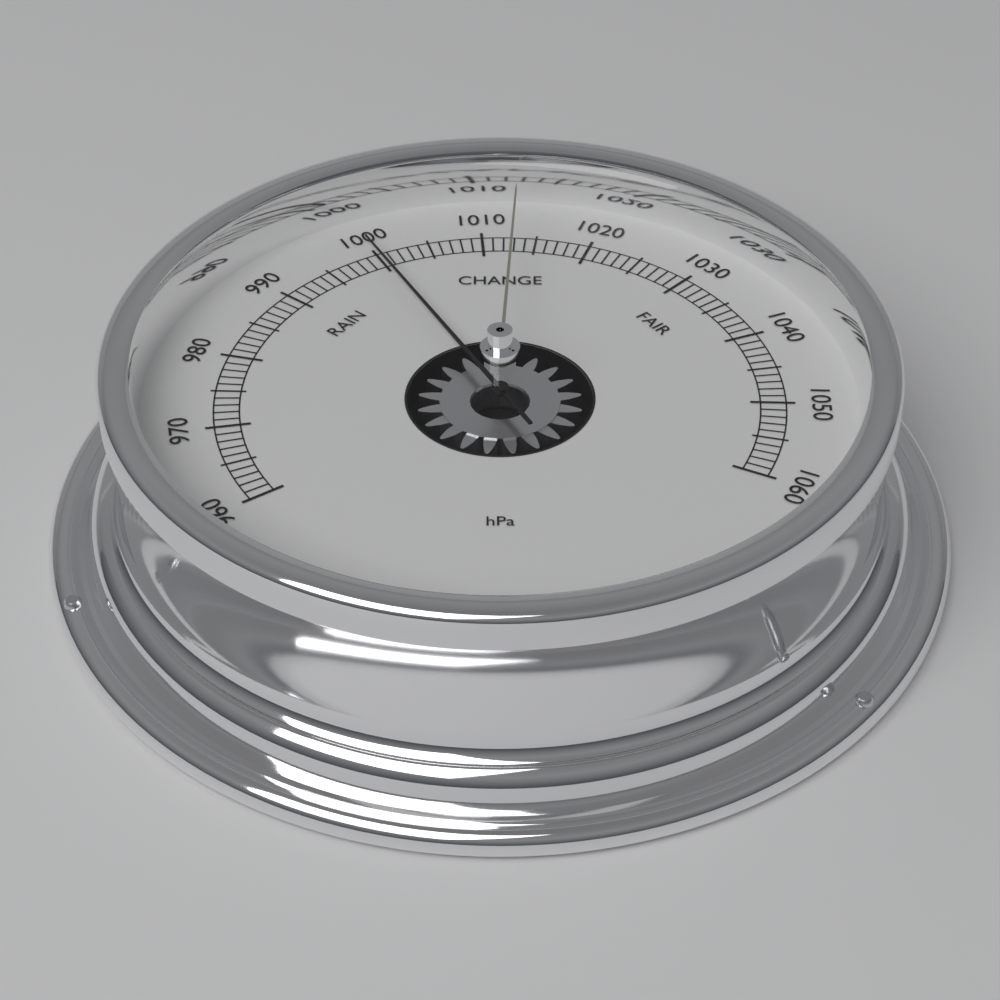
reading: 1000 hPa
